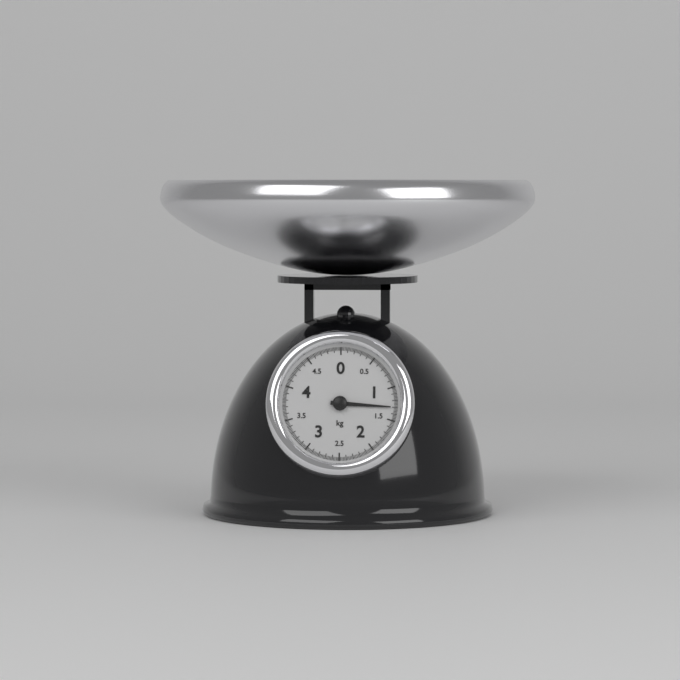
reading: 1.30 kg
